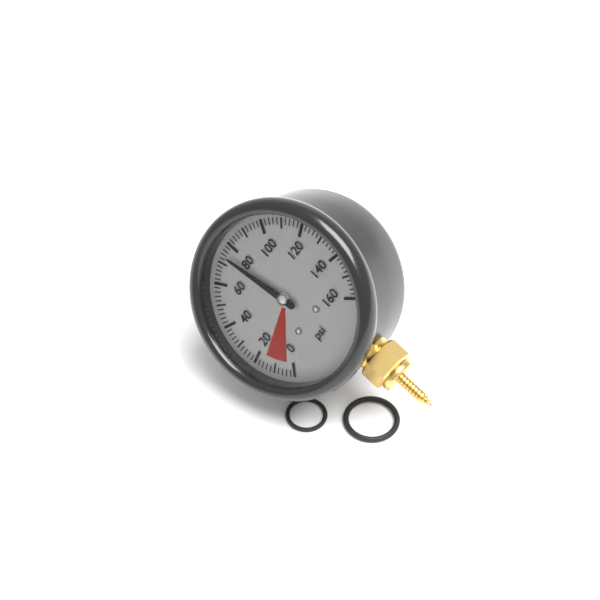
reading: 74 psi
